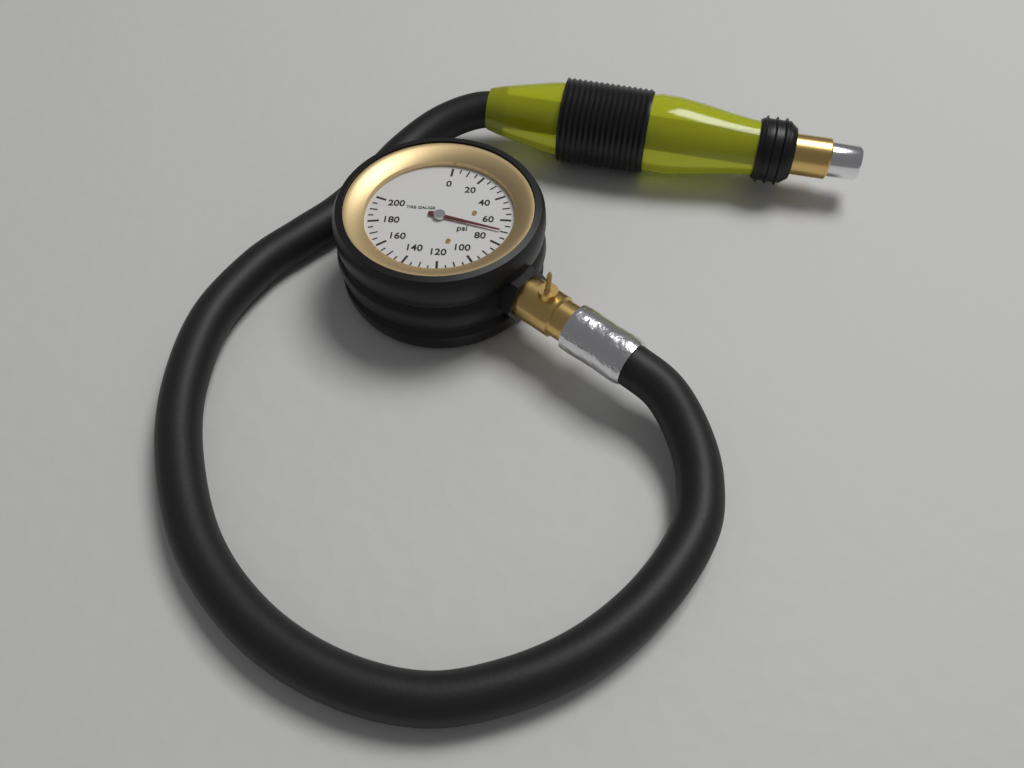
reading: 70 psi
